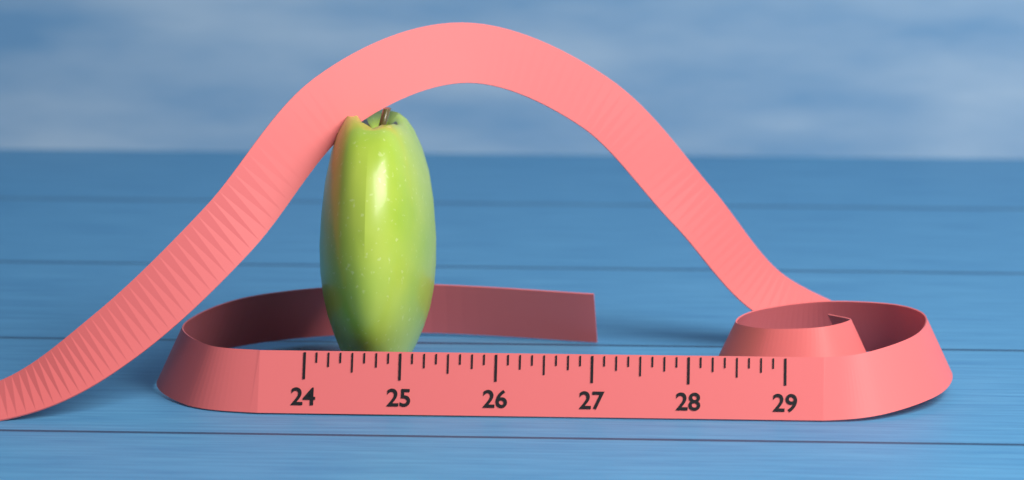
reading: 25.250 (no unit)
